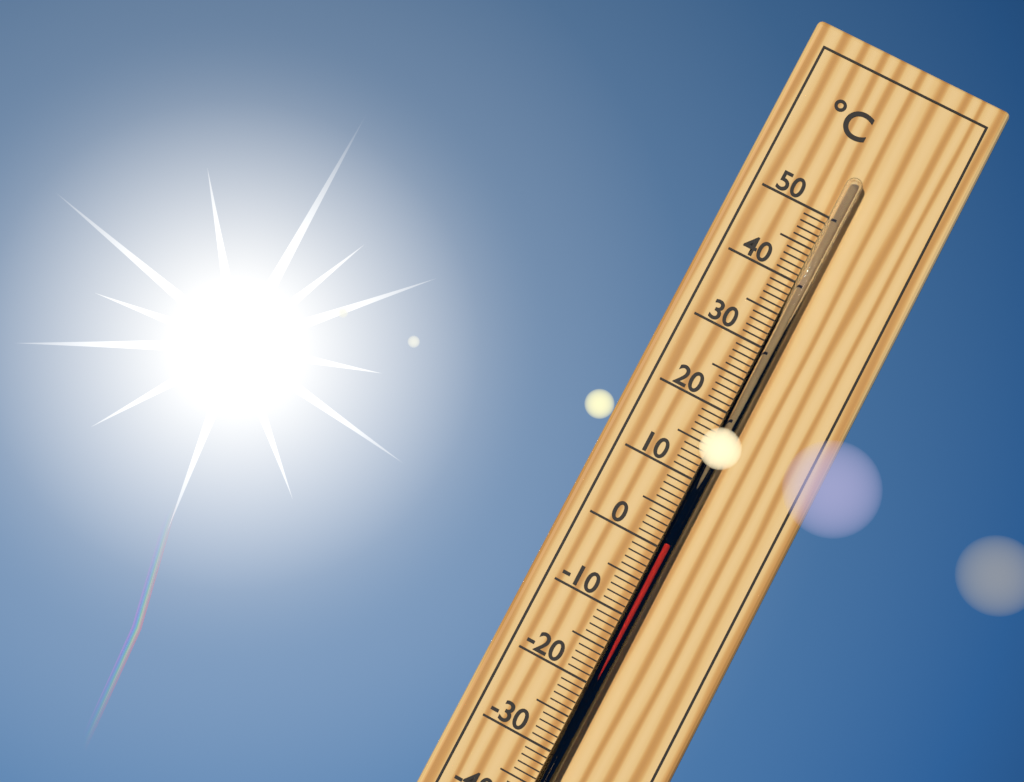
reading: 1 °C
